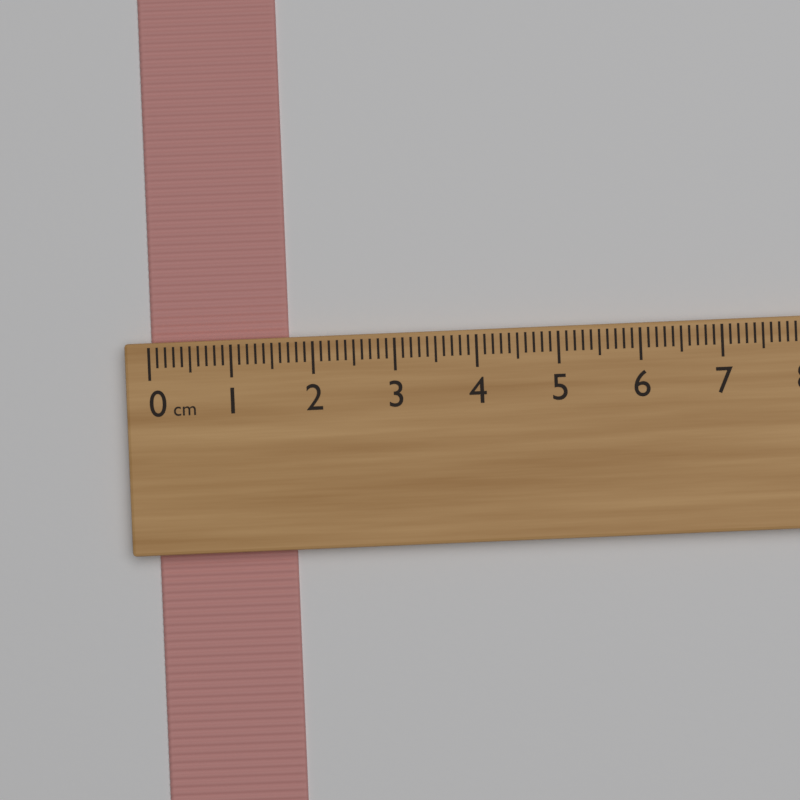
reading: 1.7 cm
